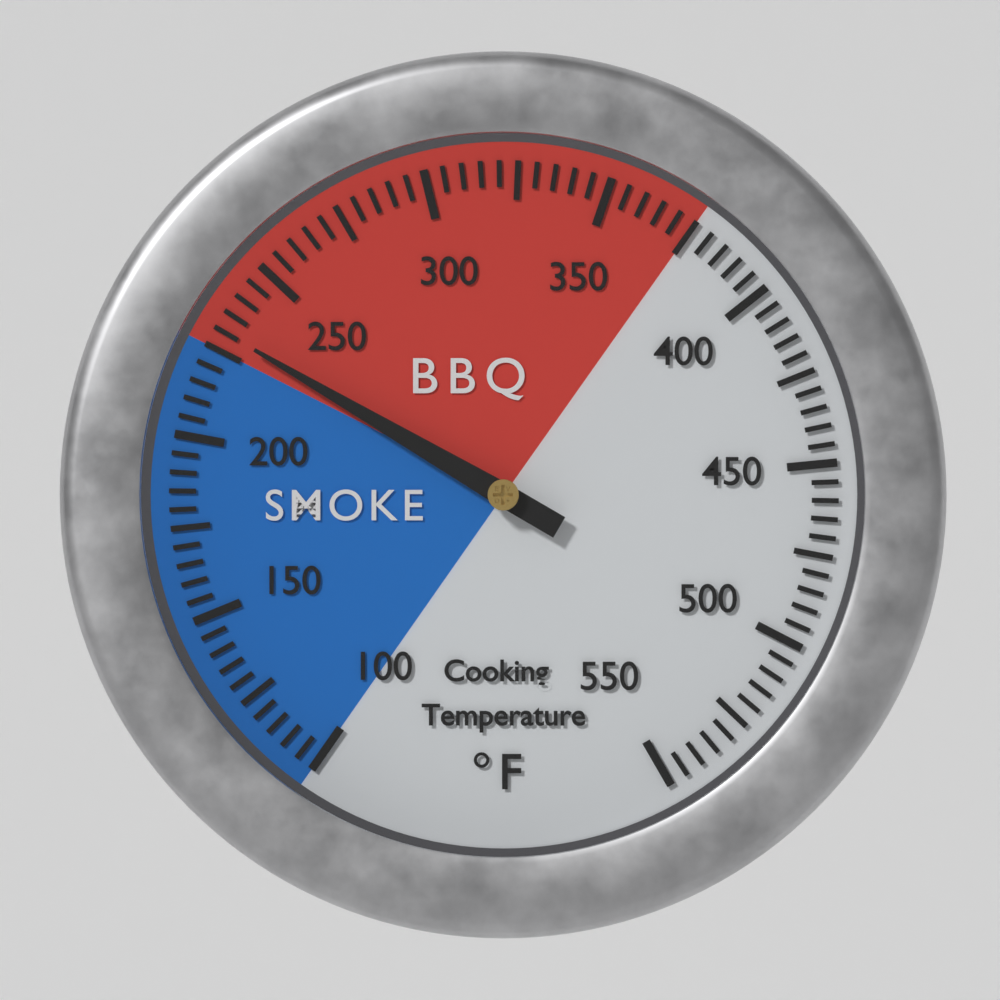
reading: 230 °F
